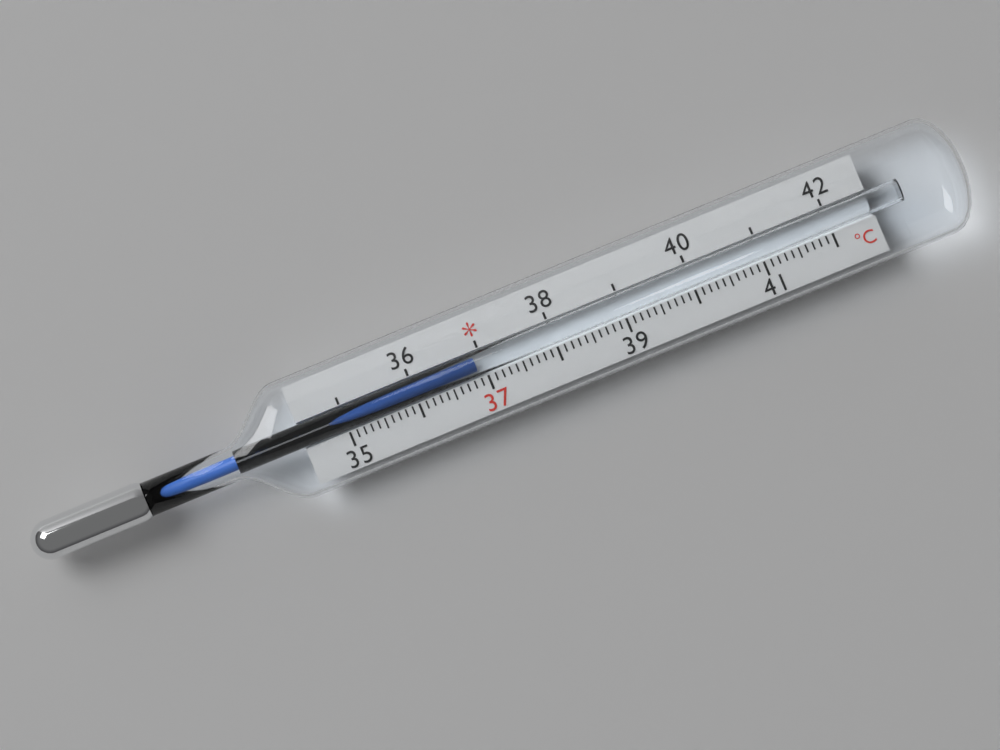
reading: 36.9 °C
